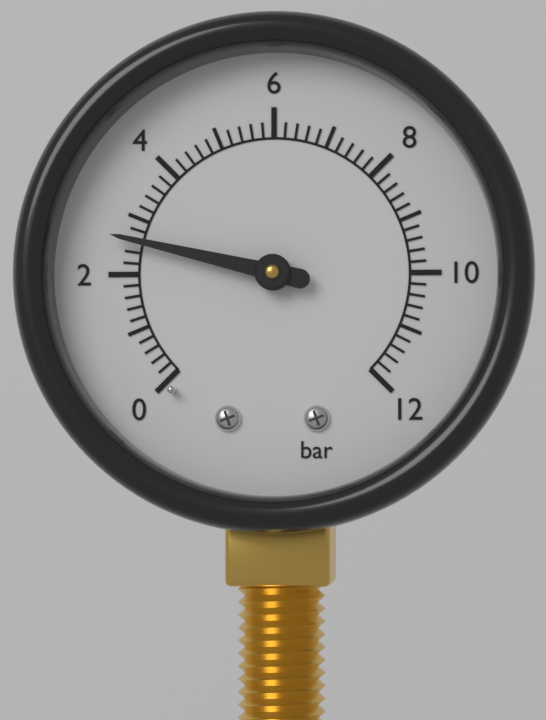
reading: 2.6 bar
